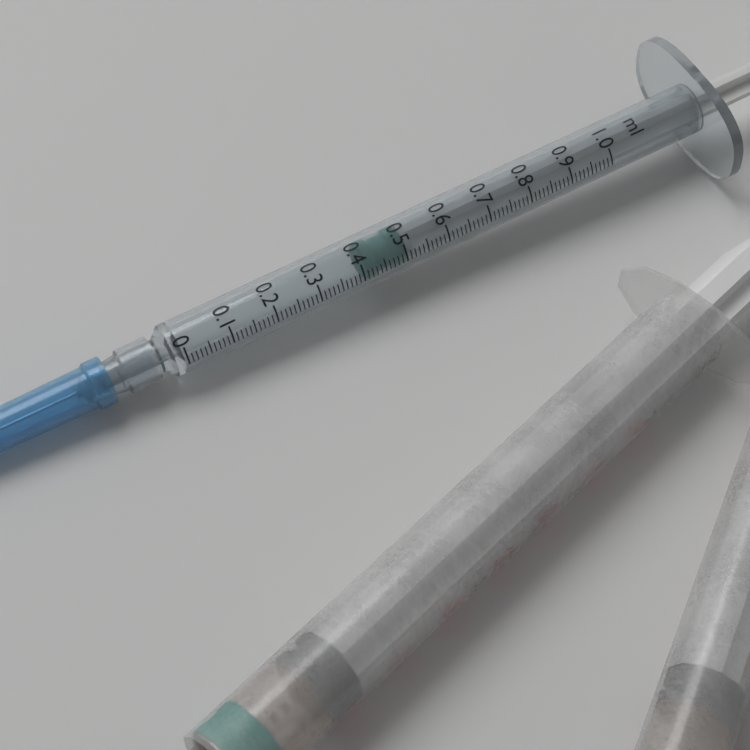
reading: 0.41 ml
